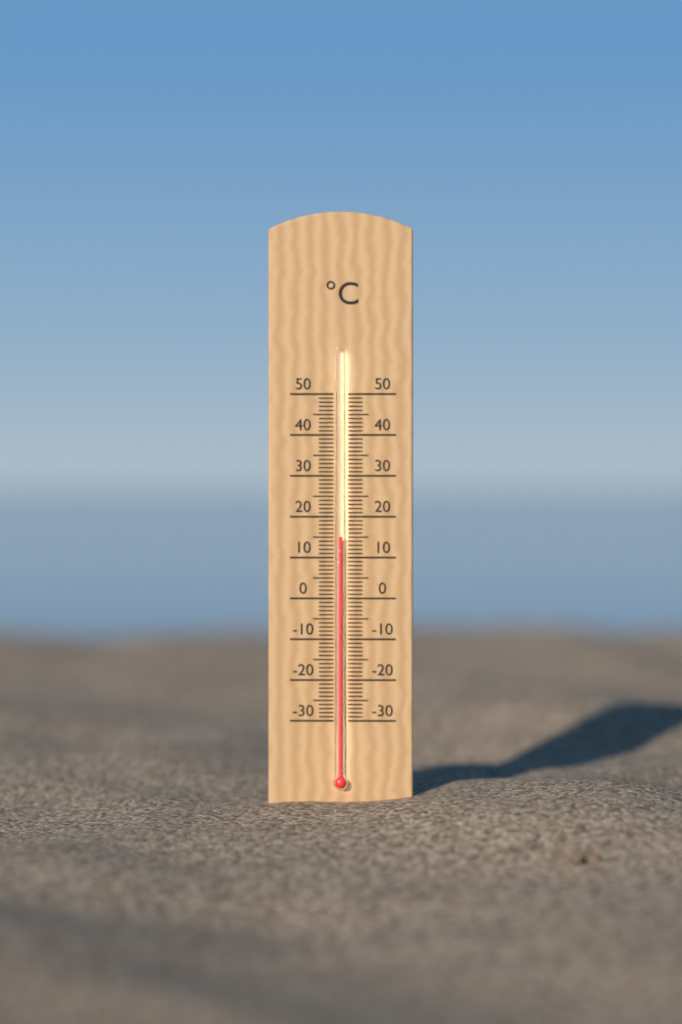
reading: 15 °C
